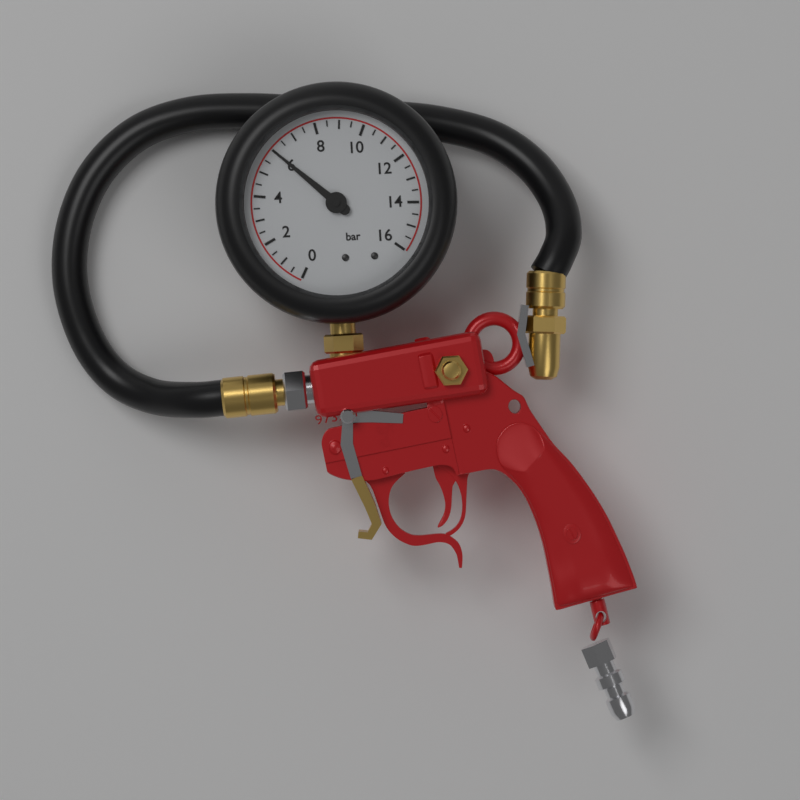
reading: 6.0 bar
